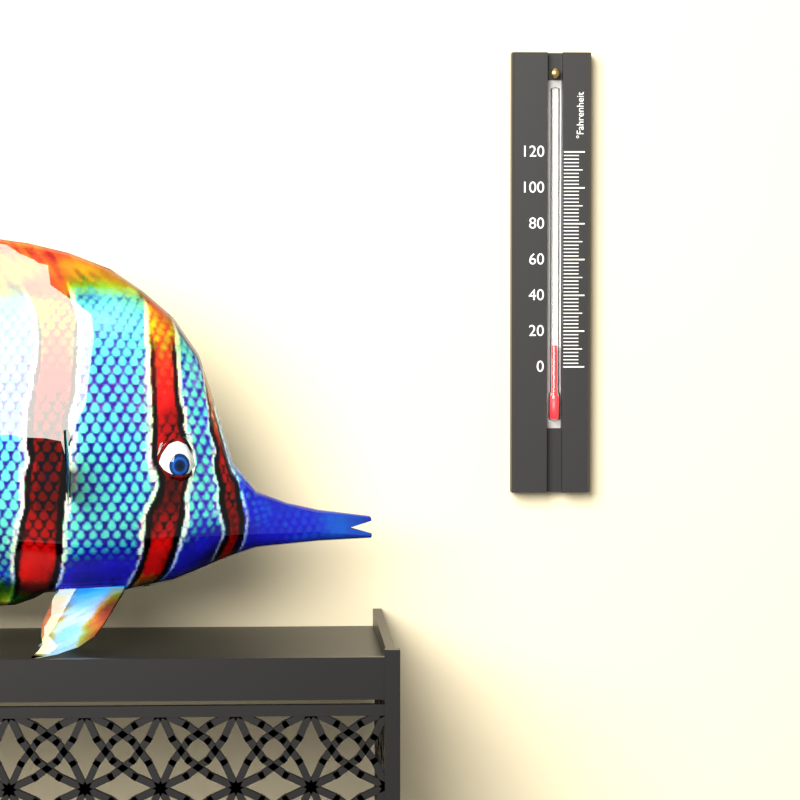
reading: 12 °F
